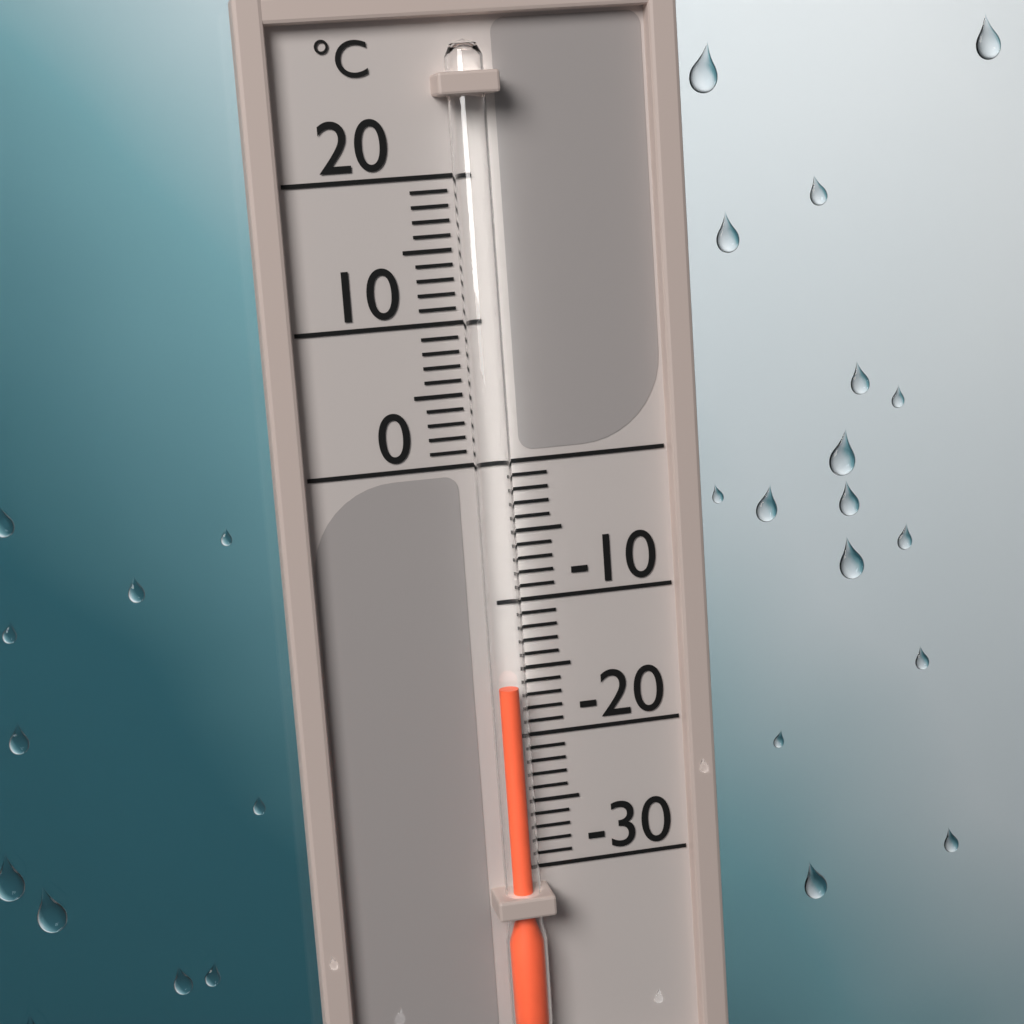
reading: -16 °C
